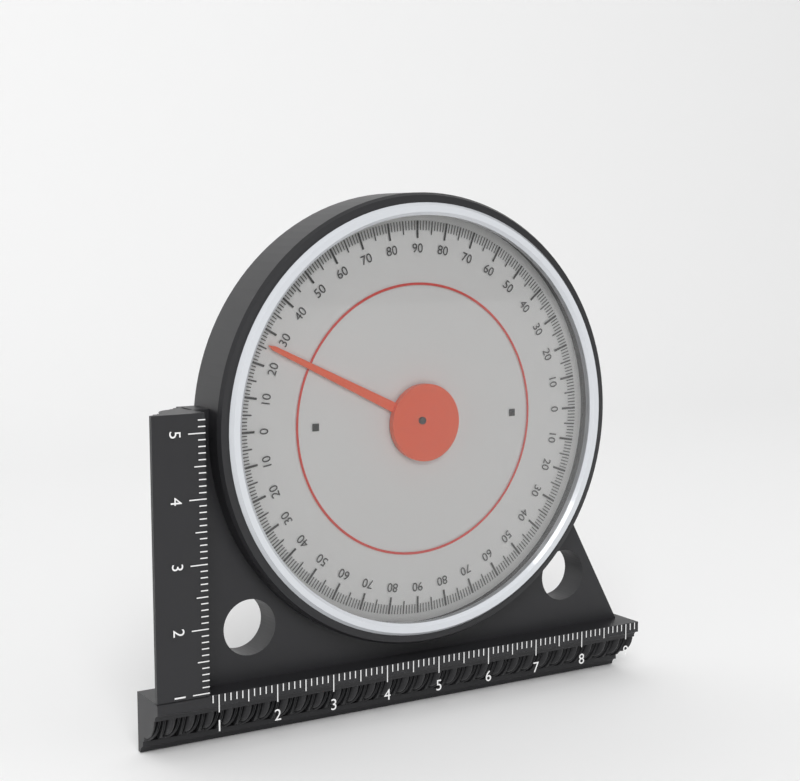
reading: 26 (no unit)
